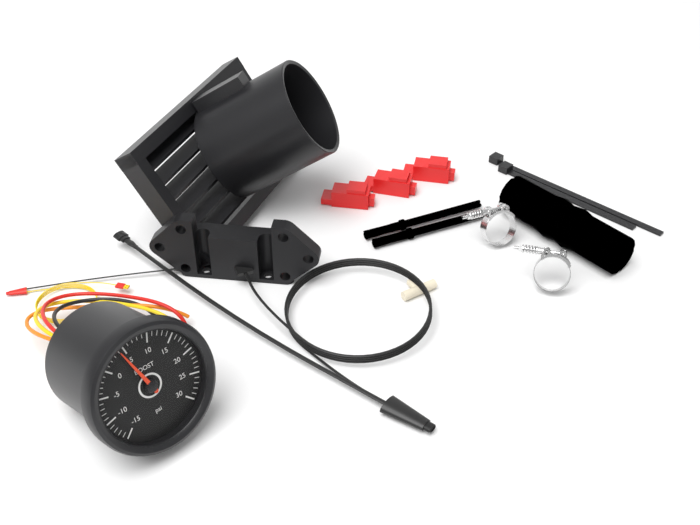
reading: 4 psi
